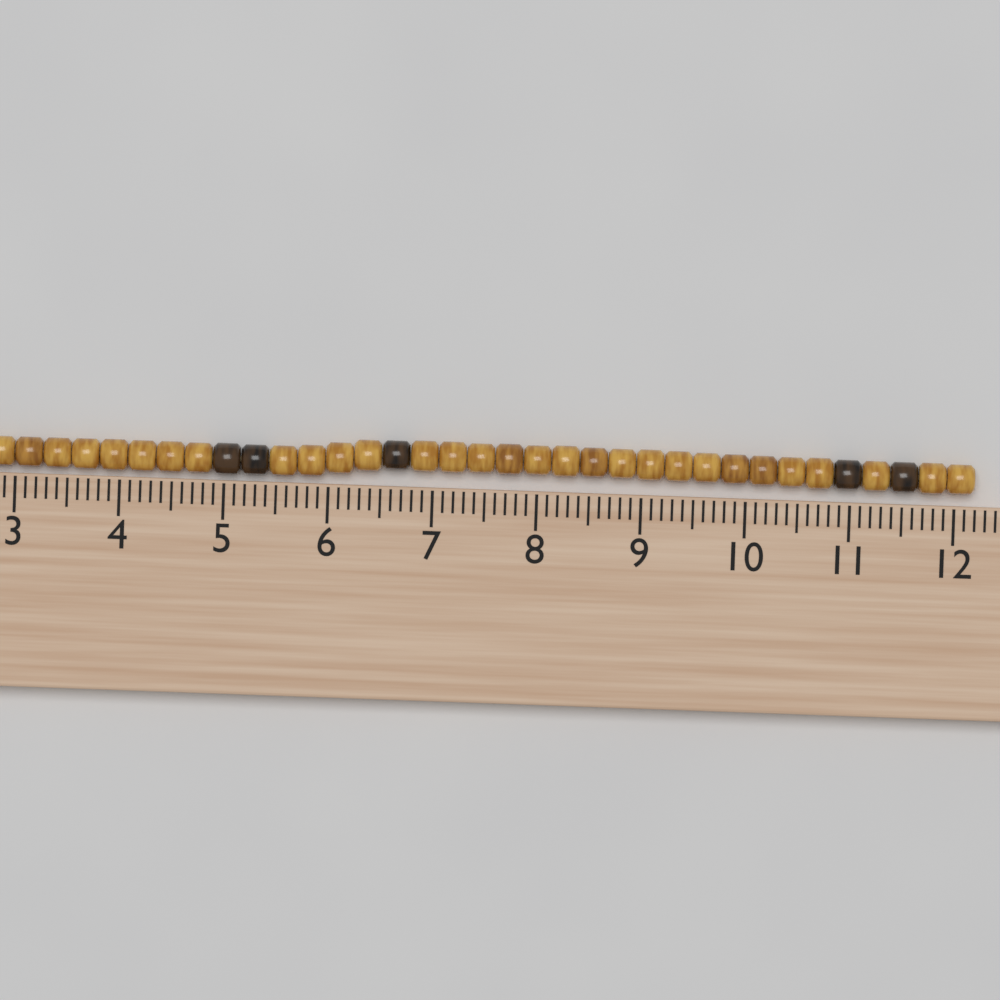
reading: 12.2 cm
